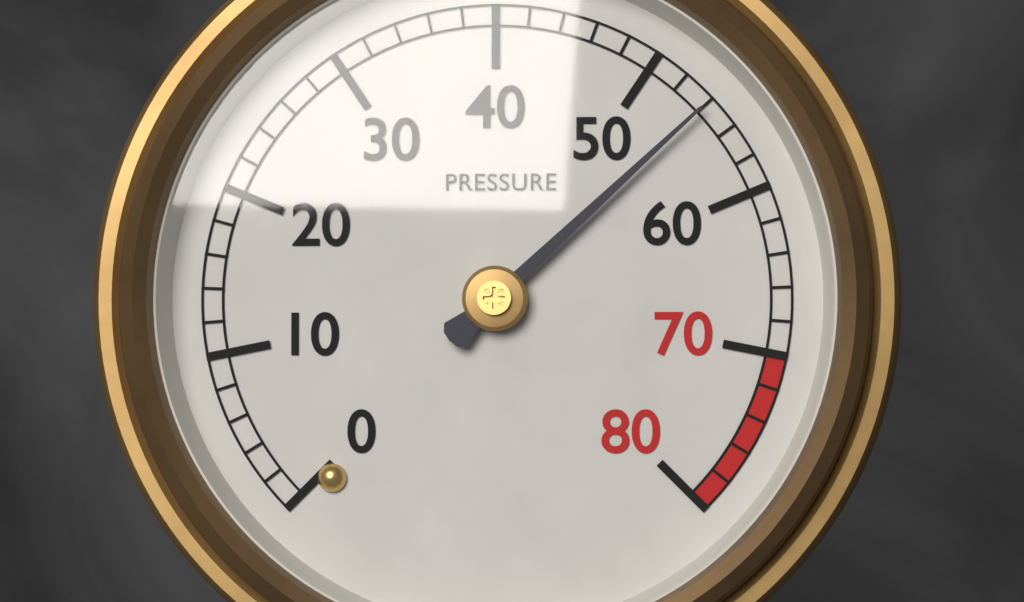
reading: 54 (no unit)
